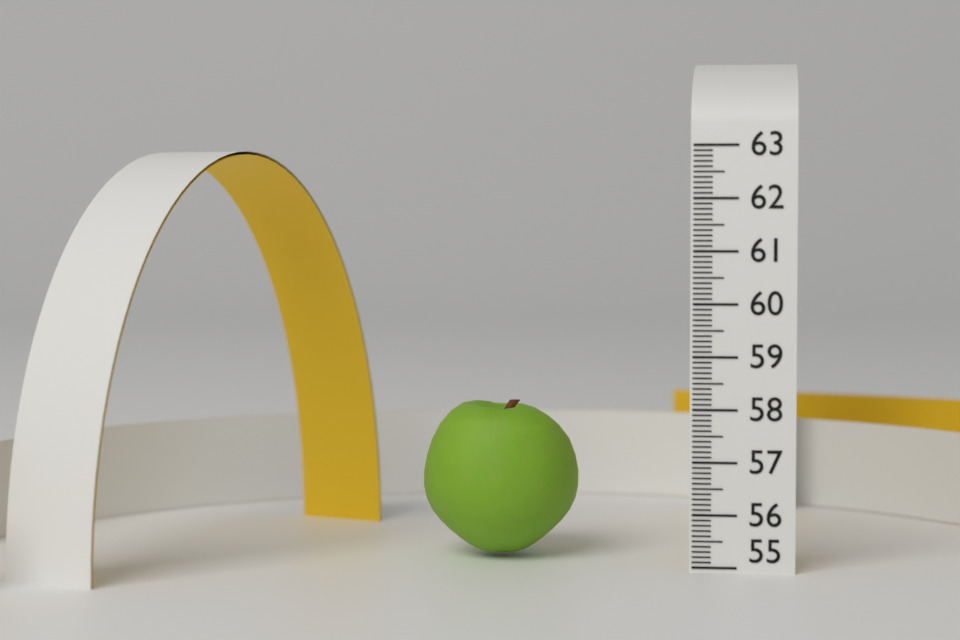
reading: 58.0 (no unit)
